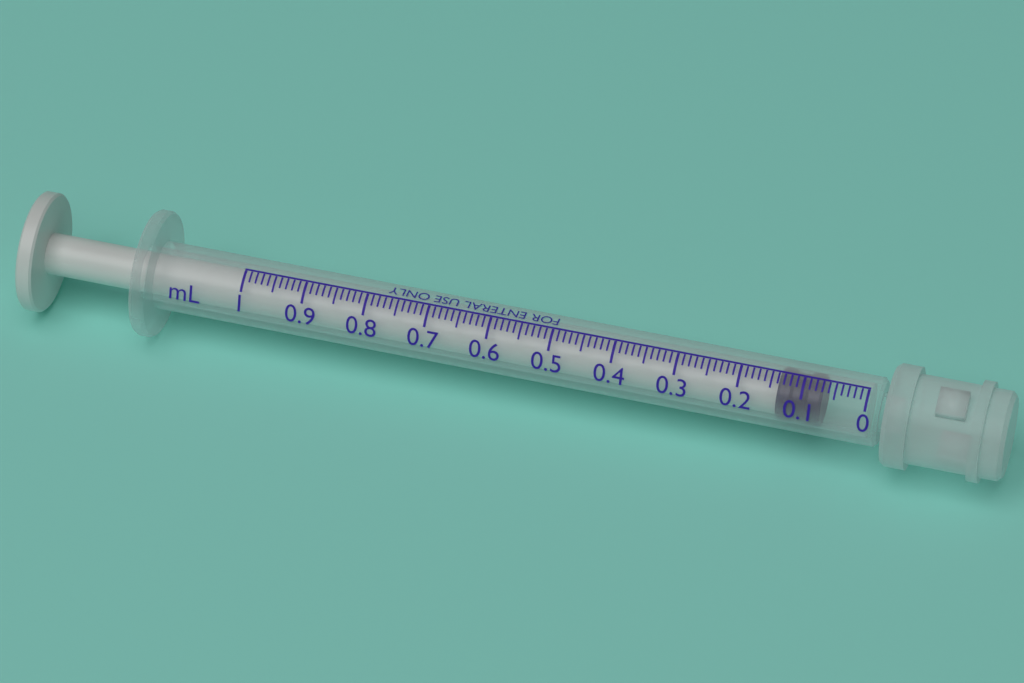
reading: 0.07 mL
